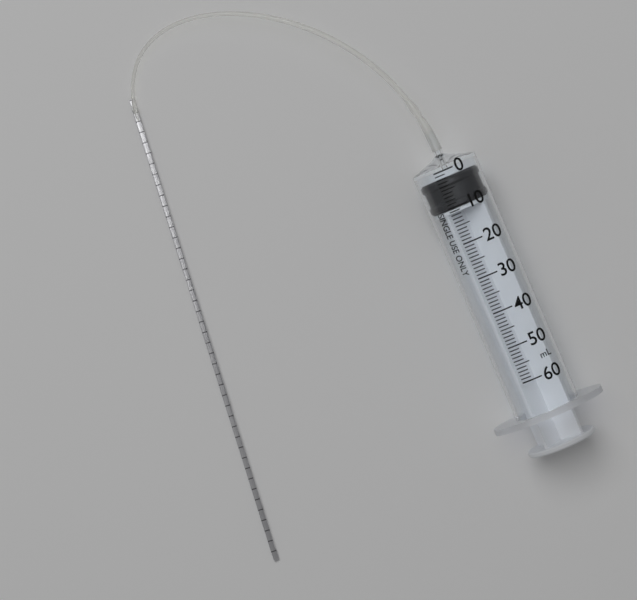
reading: 2 ml
